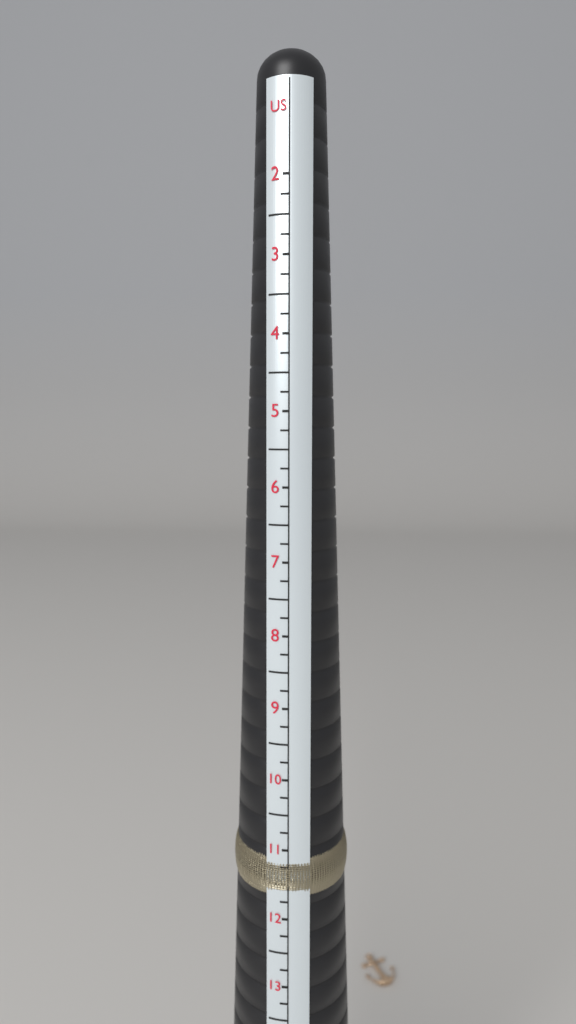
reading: 11.75 US
